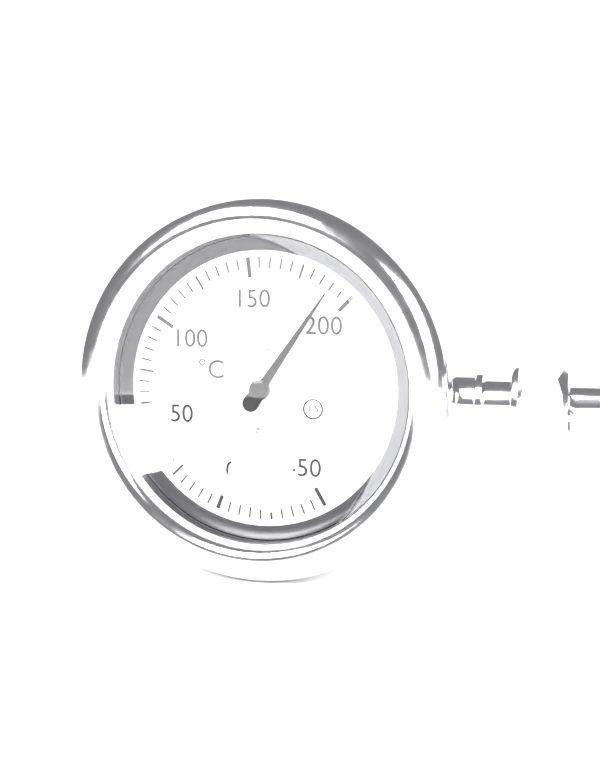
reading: 190 °C
